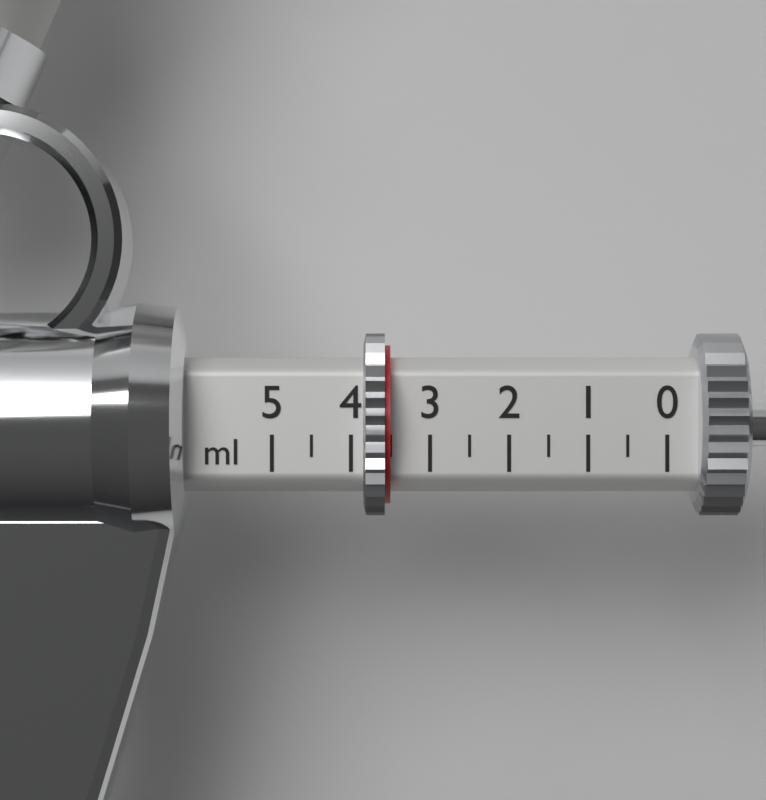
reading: 3.5 ml
